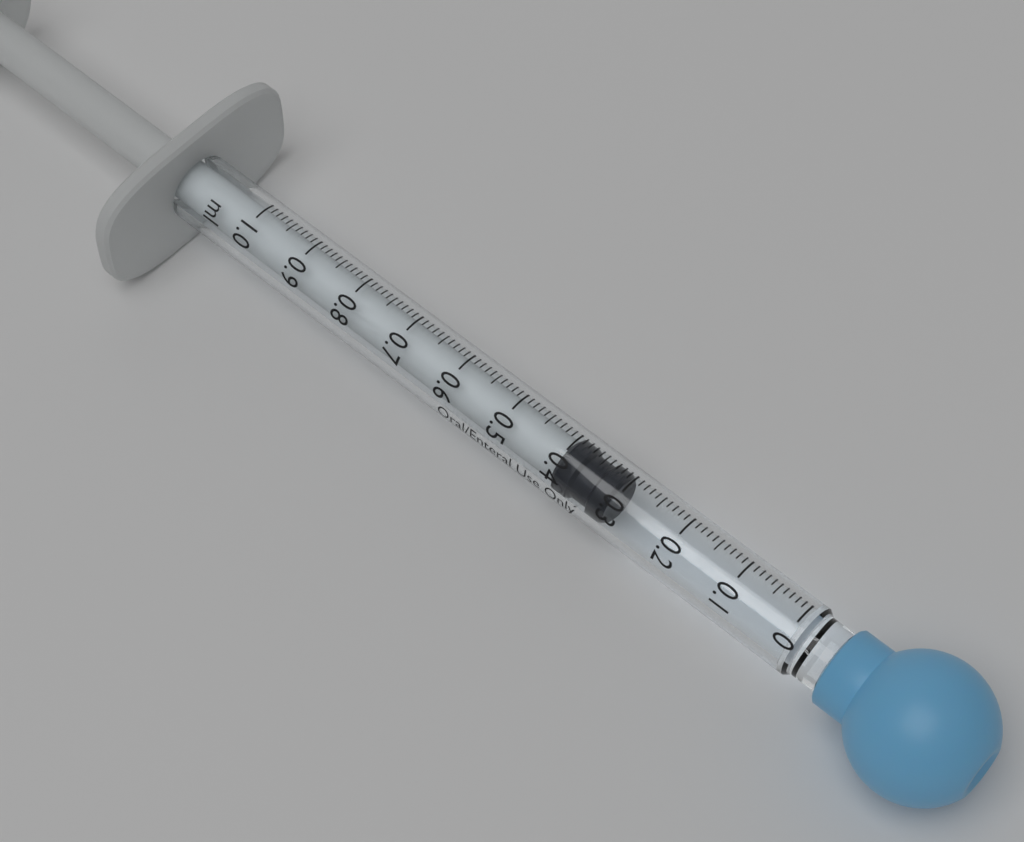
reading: 0.31 ml
